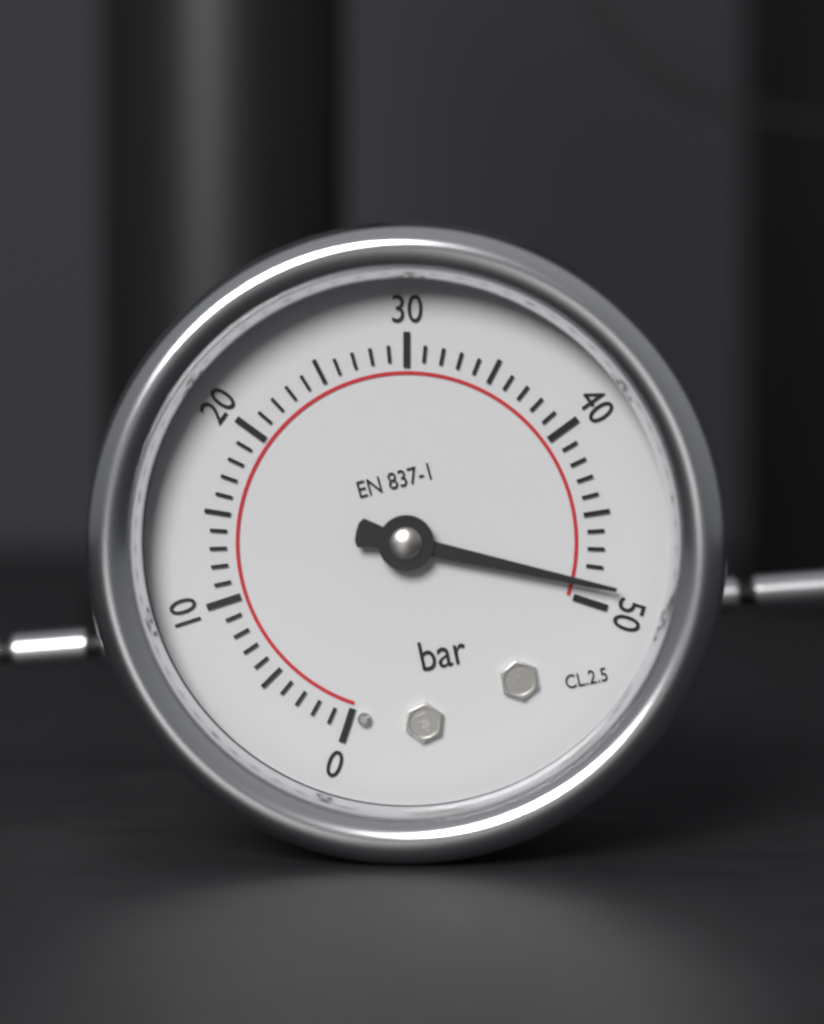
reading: 49 bar
